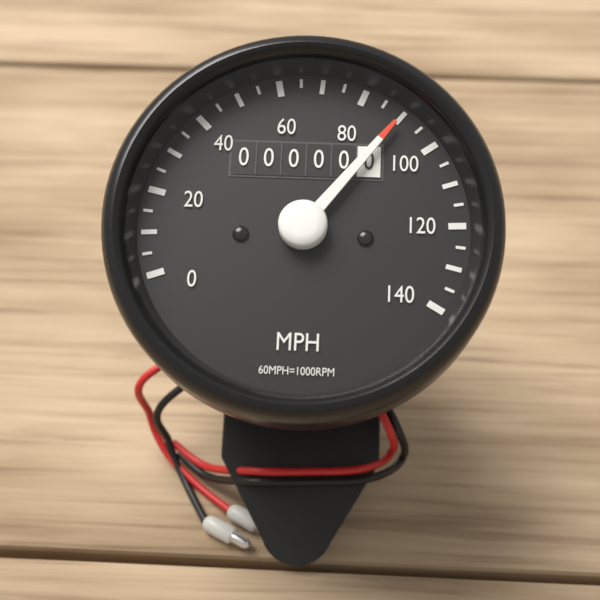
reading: 90 MPH
